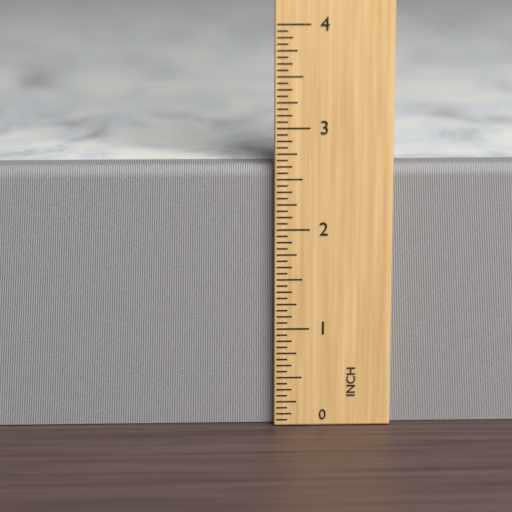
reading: 2.6250 in
